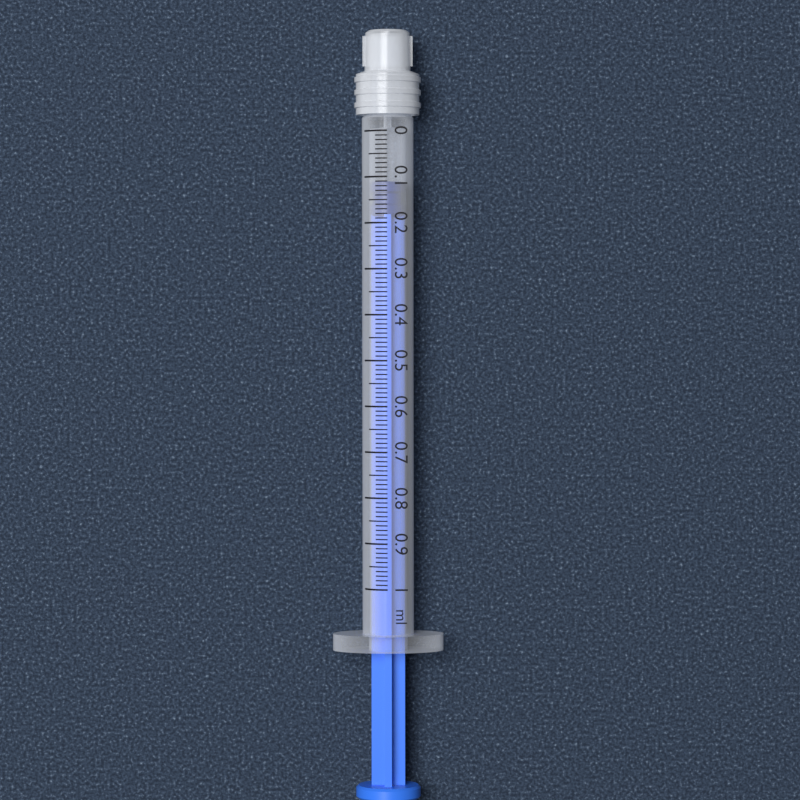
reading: 0.11 ml
